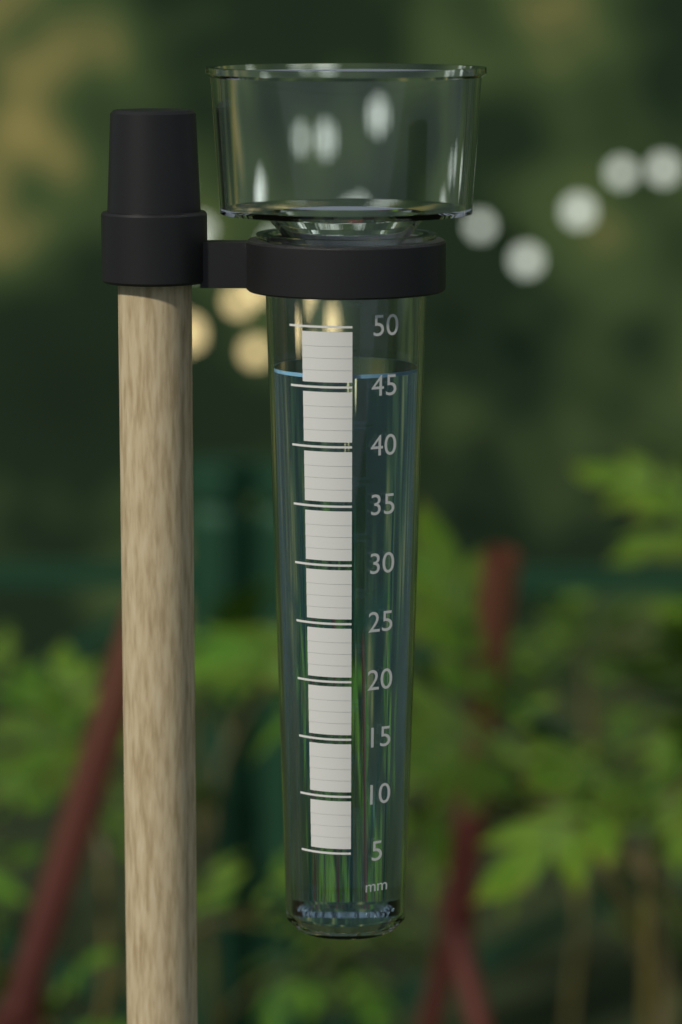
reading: 46 mm
